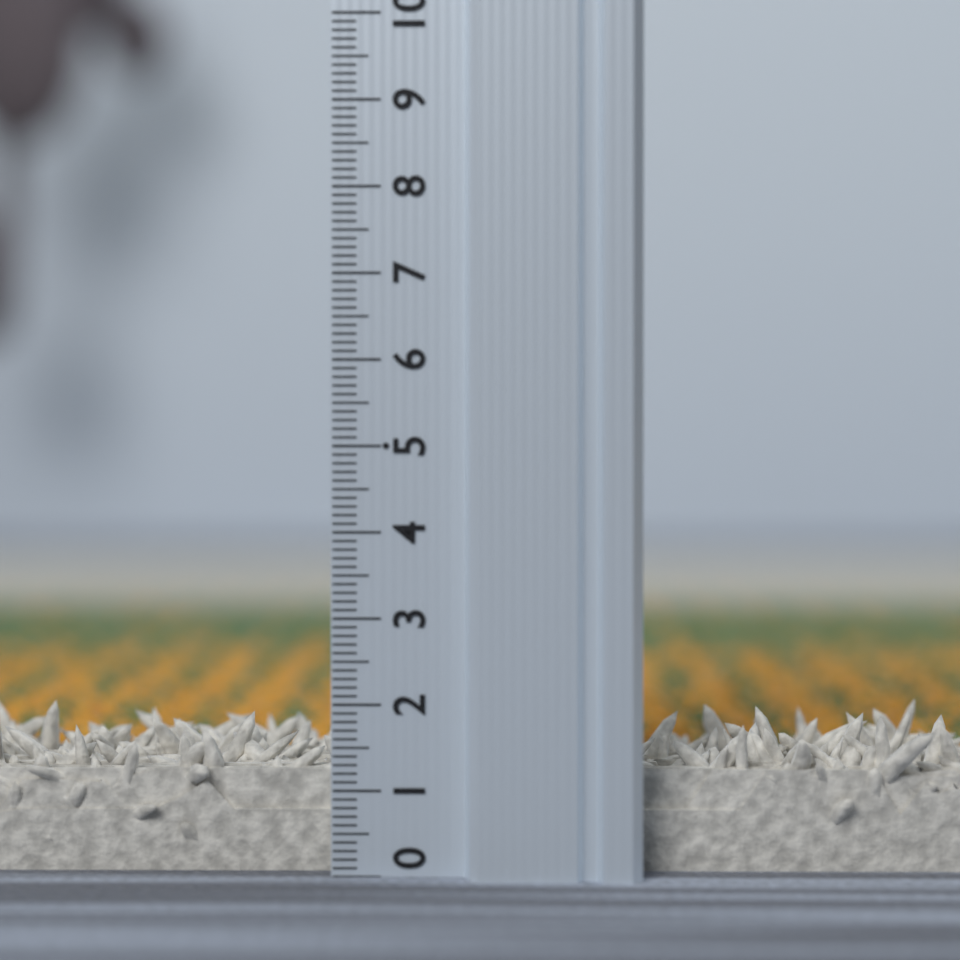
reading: 1.1 (no unit)
